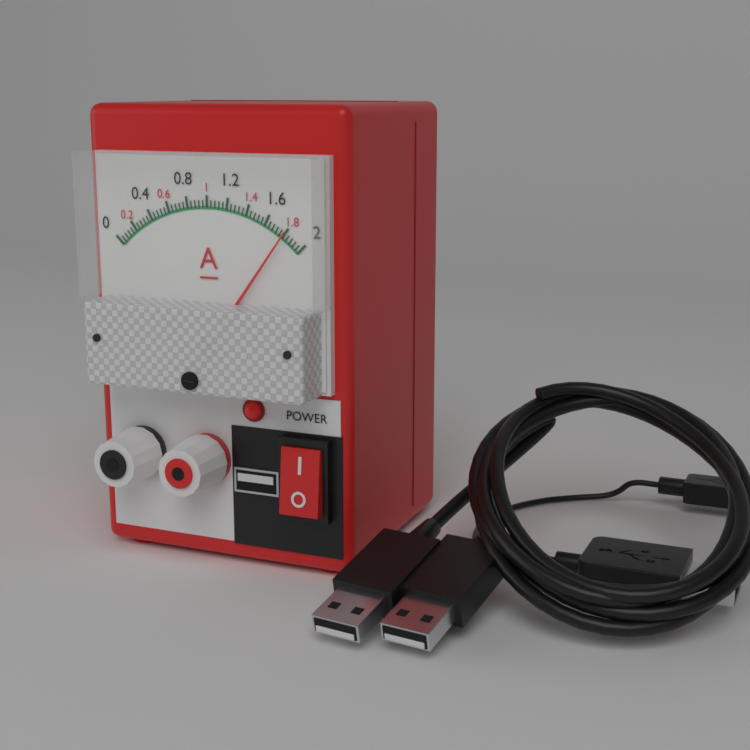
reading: 1.80 A
